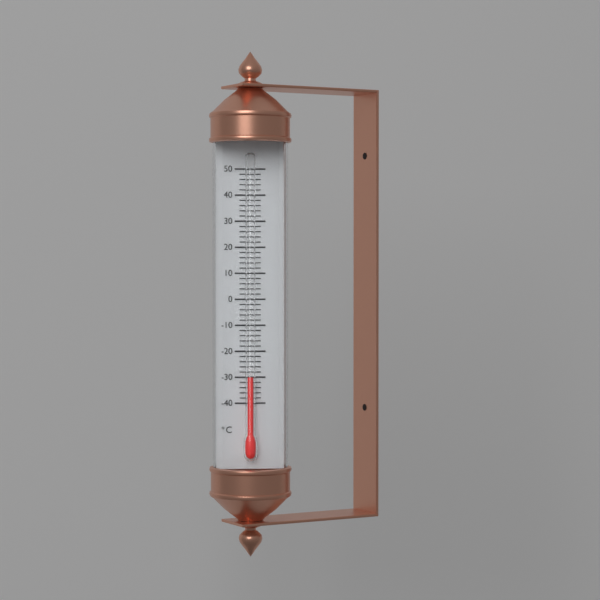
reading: -30 °C
